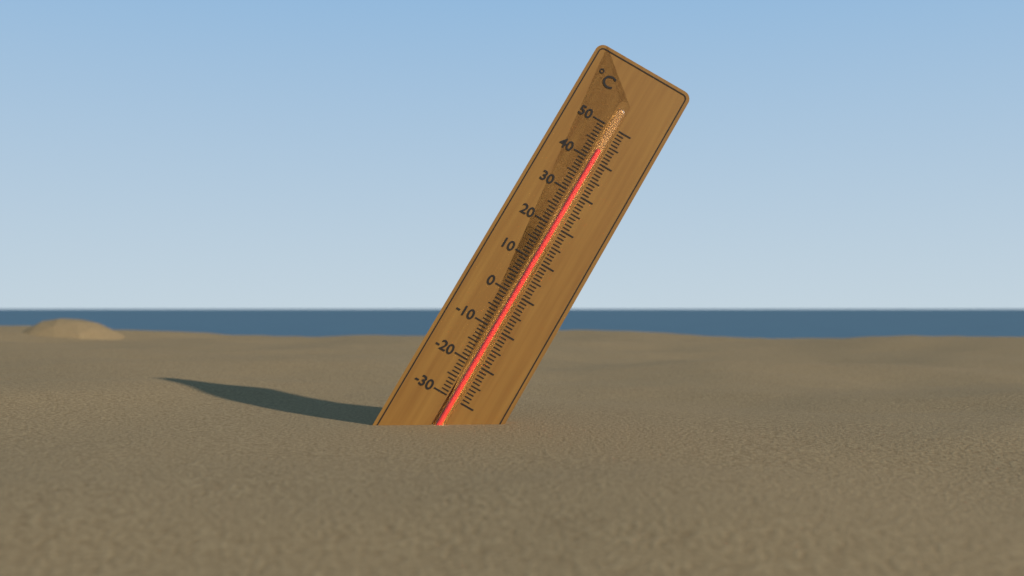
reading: 43 °C
